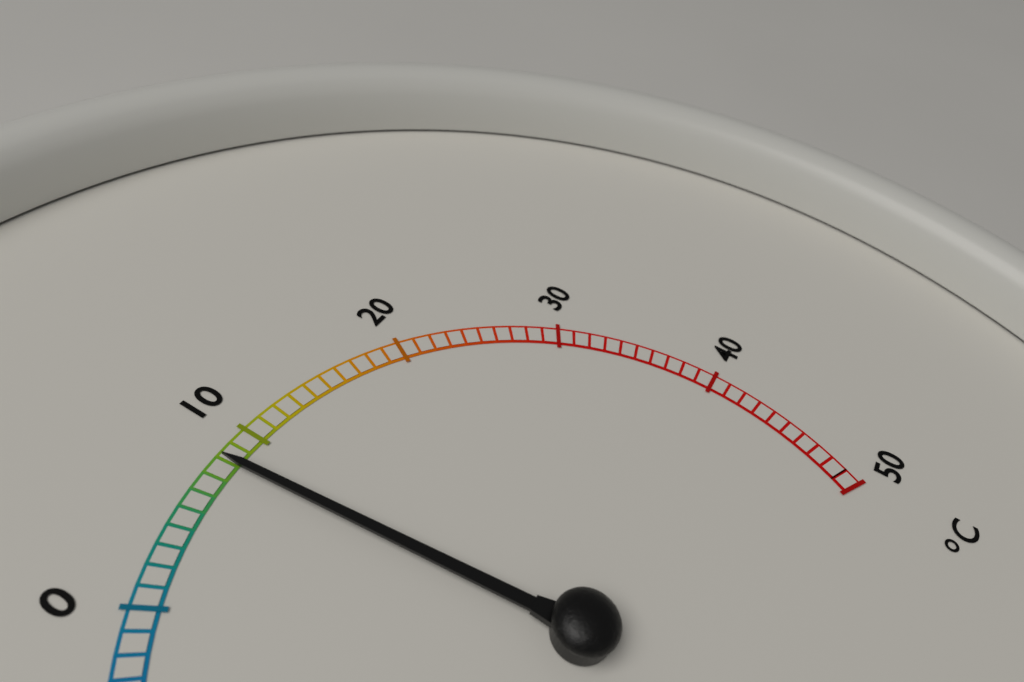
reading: 8 °C
